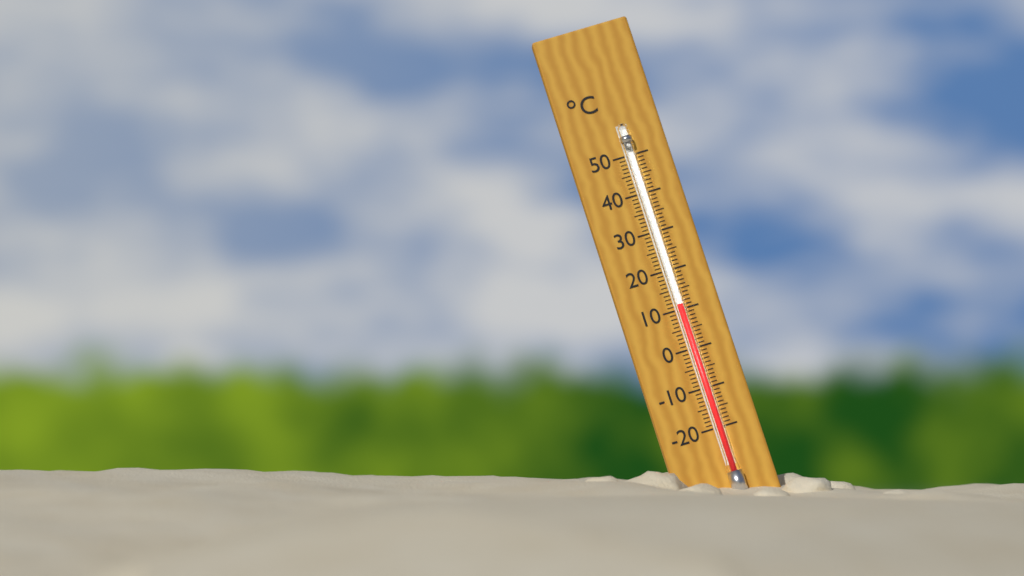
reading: 11 °C
